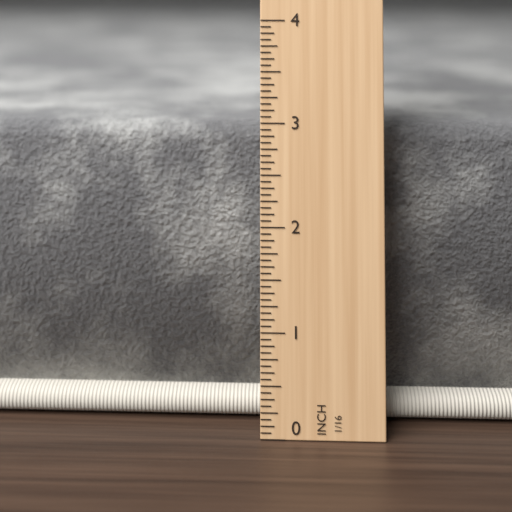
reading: 2.9375 in
